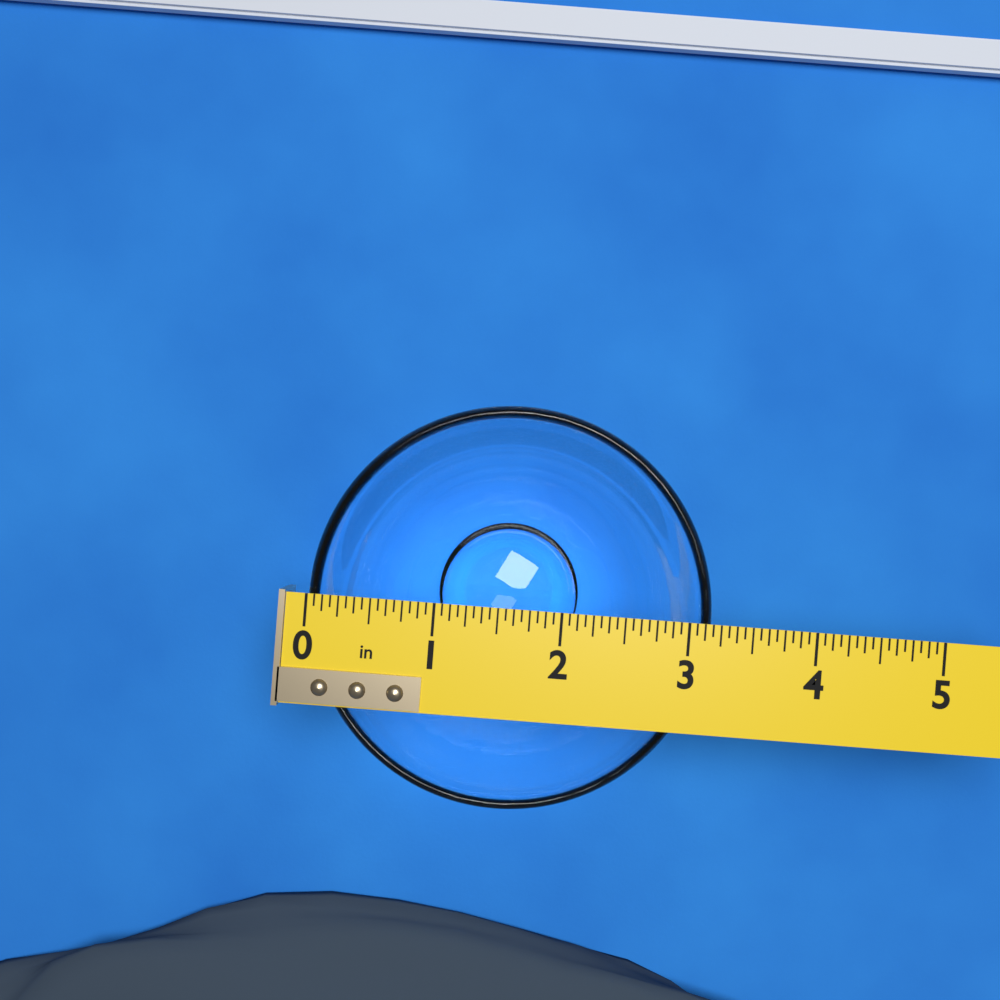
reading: 3.1875 in
